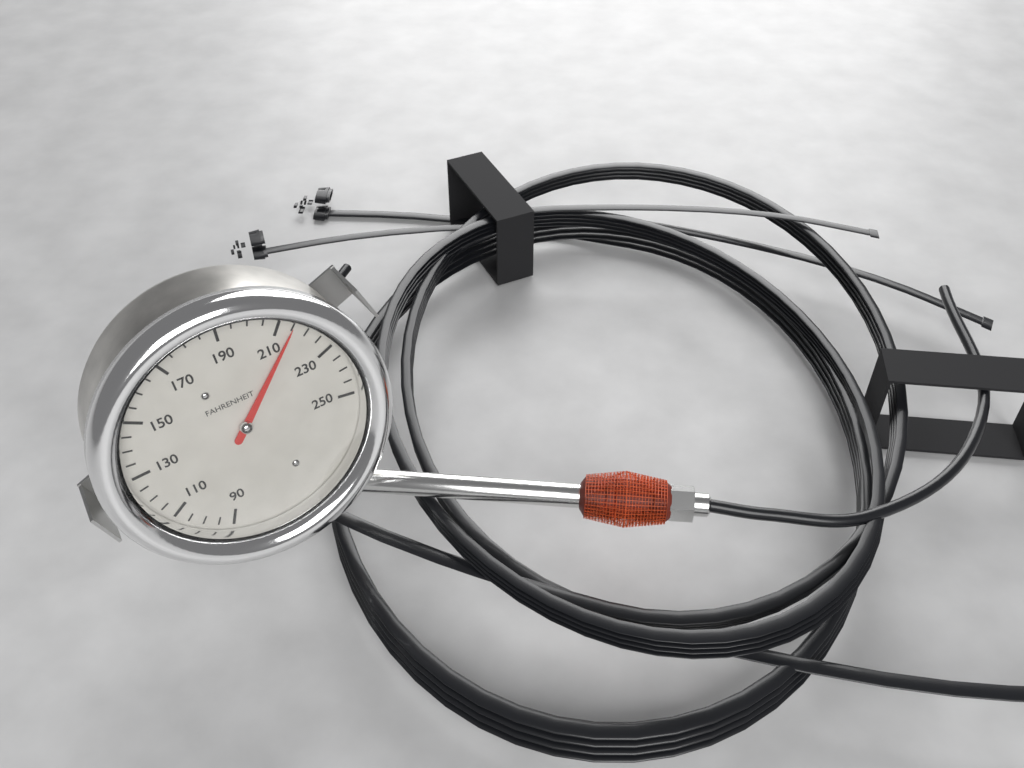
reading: 215 °F
